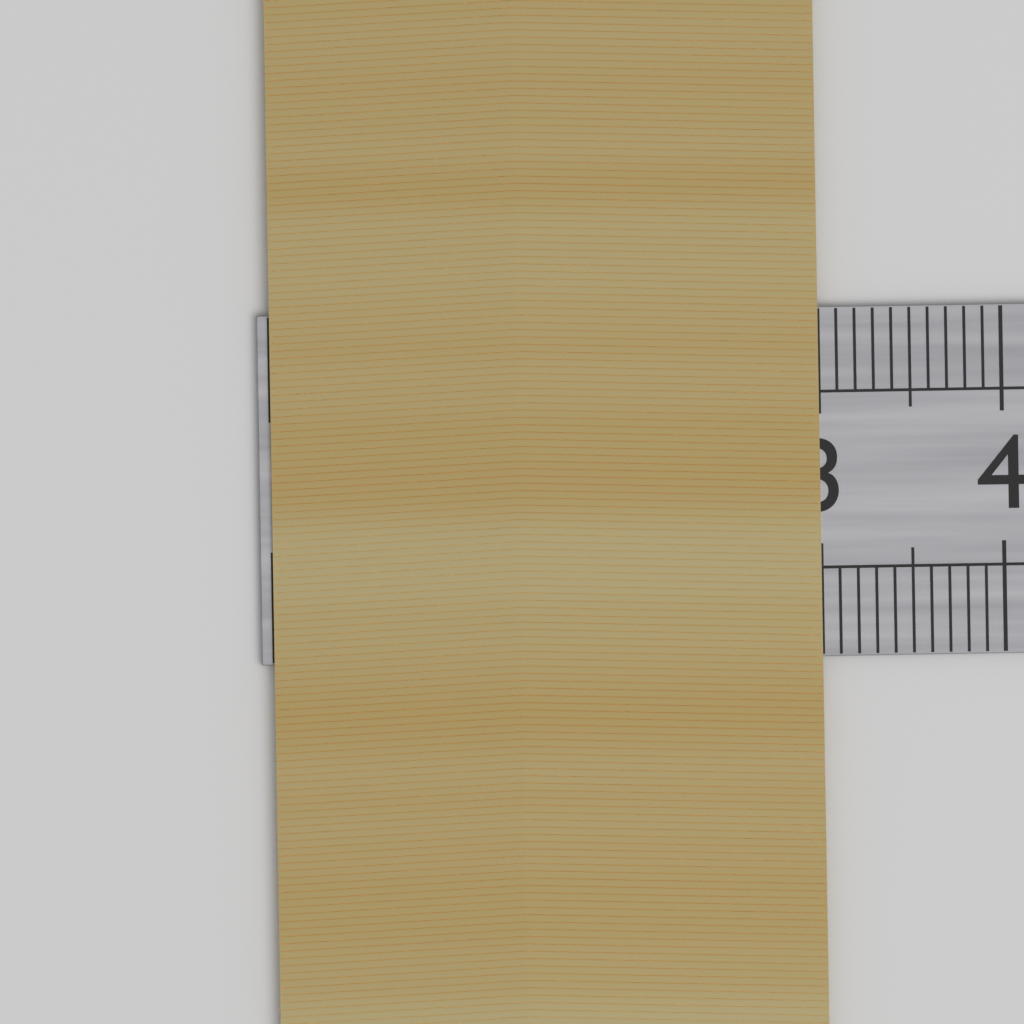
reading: 3.0 cm
